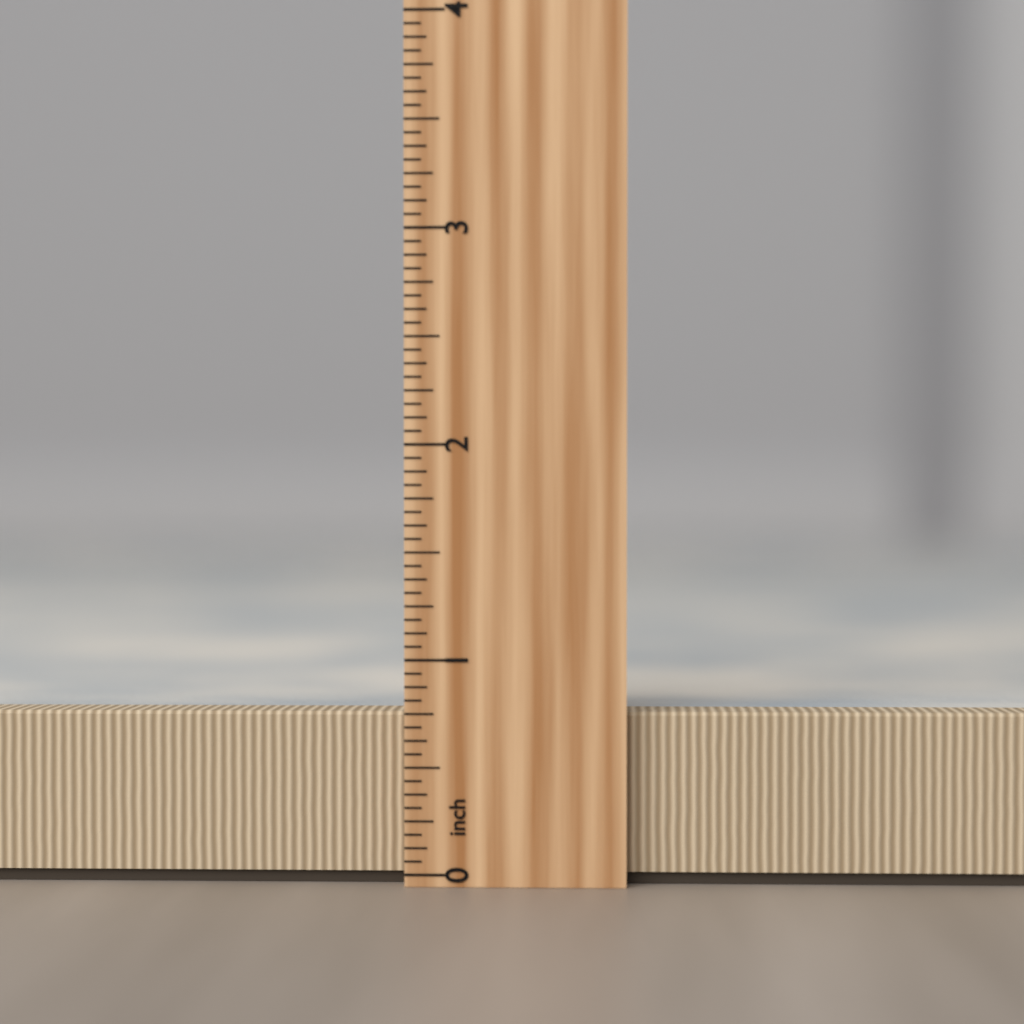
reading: 0.7500 inch
